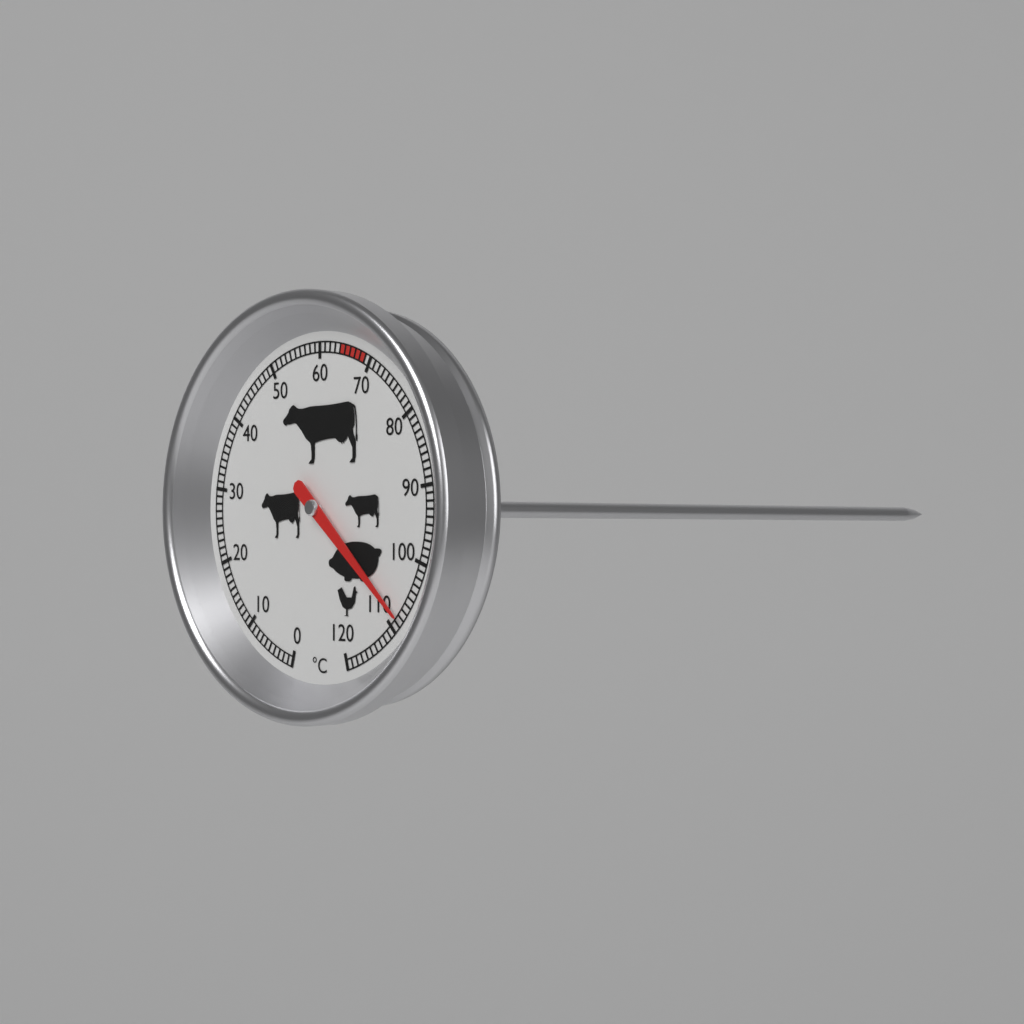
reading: 108 °C
